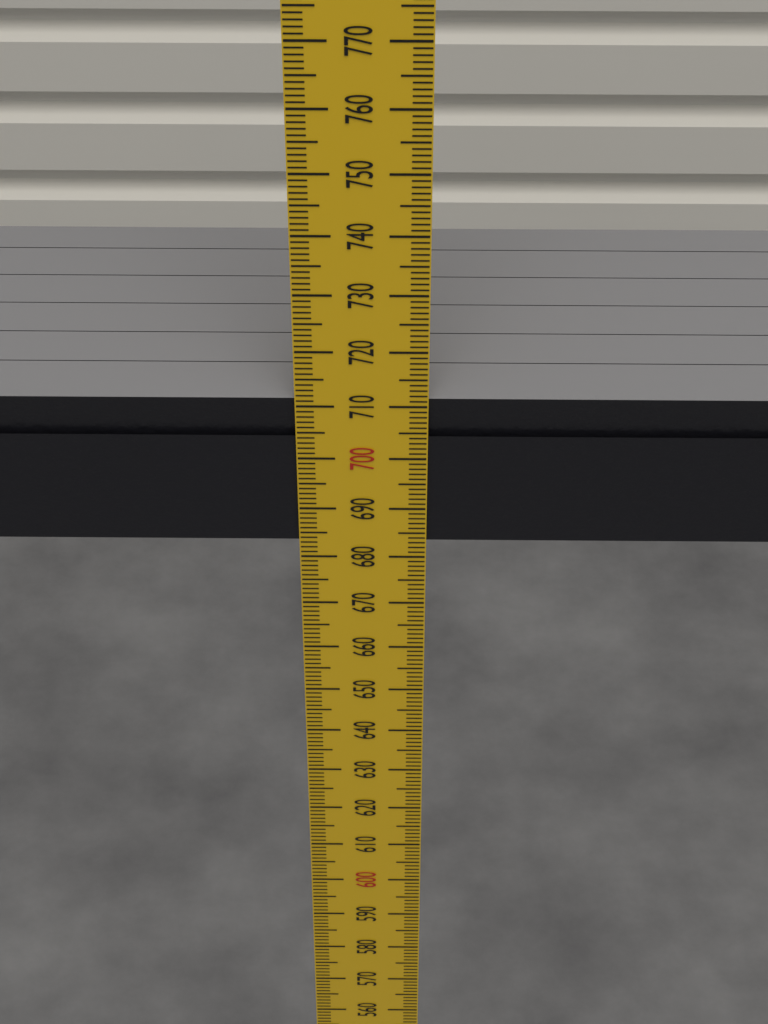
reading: 711 mm
